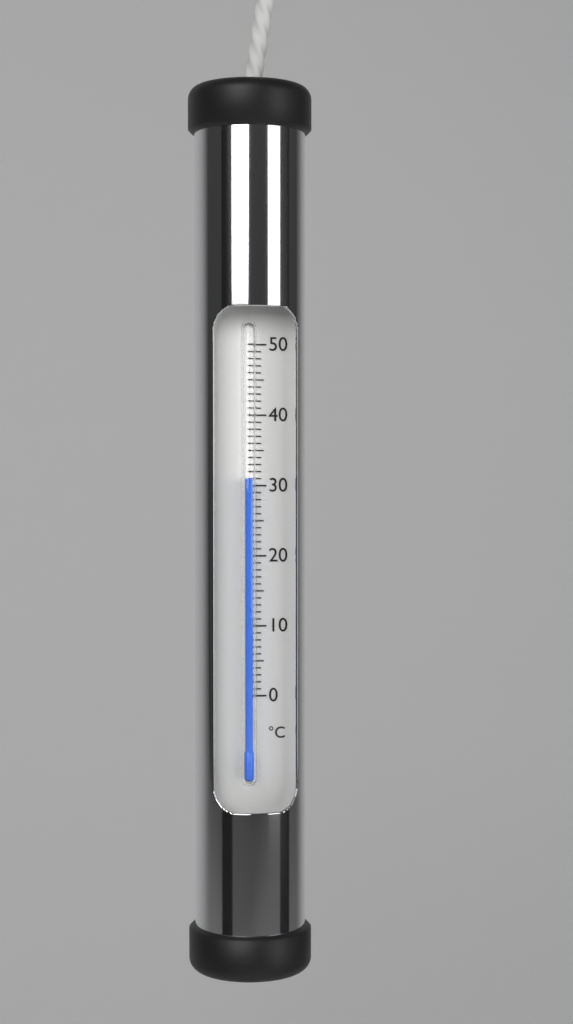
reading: 31 °C
